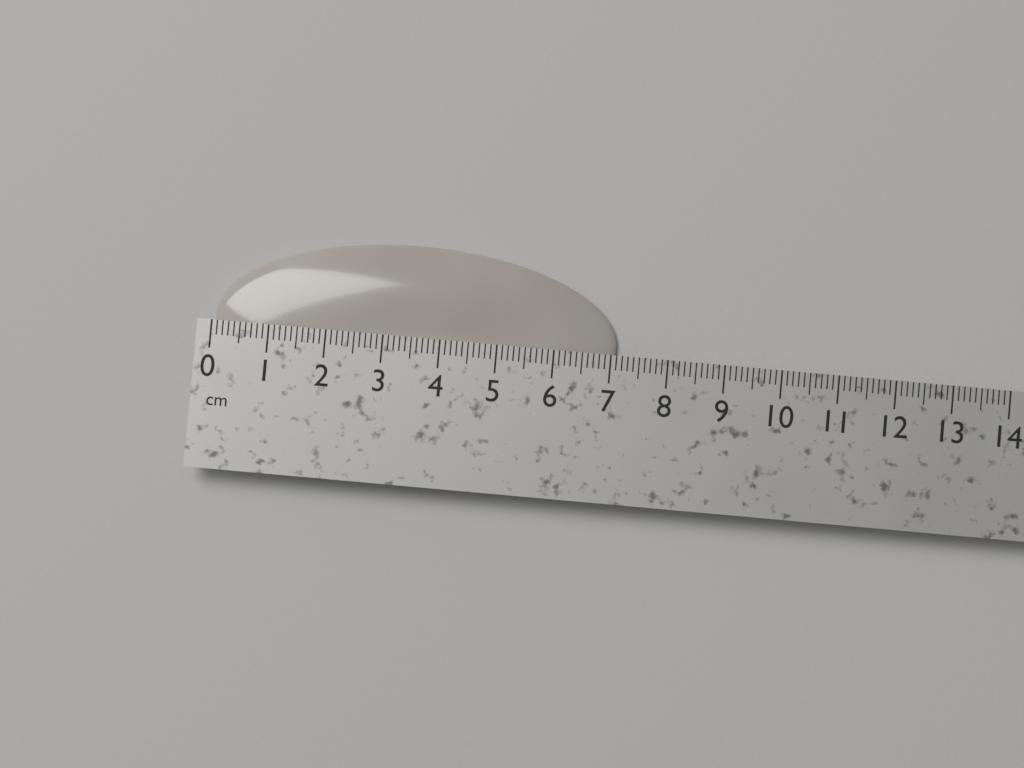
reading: 7.1 cm
